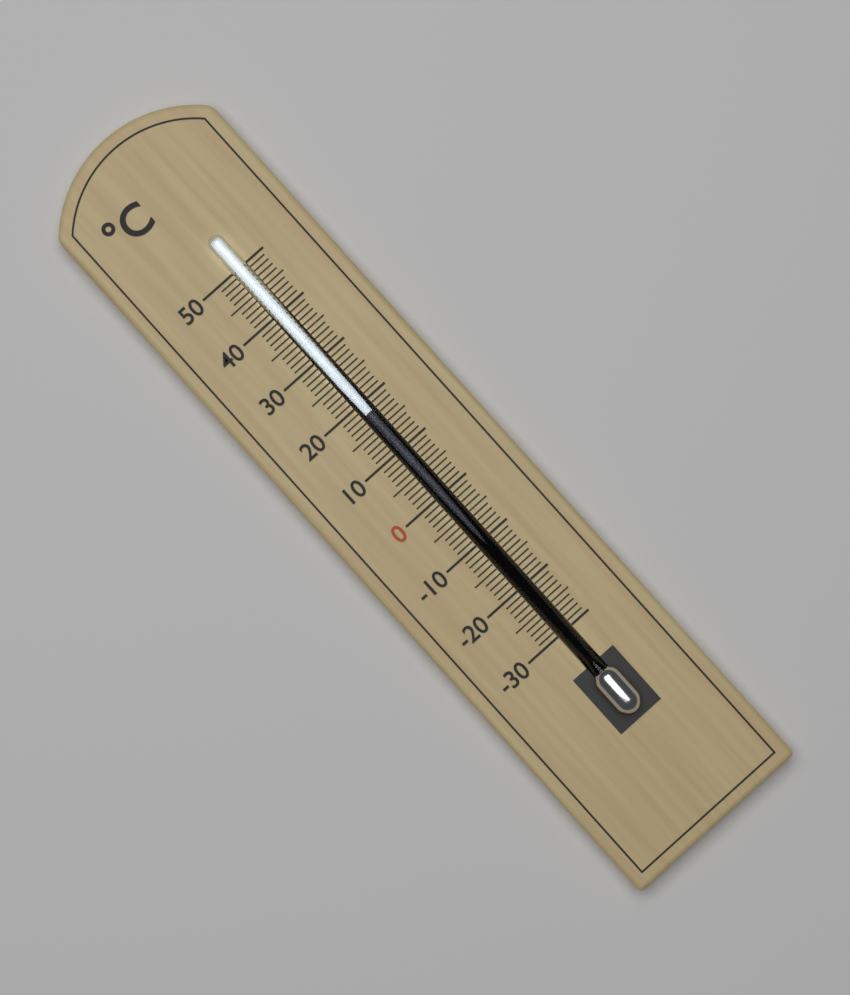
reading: 18 °C
